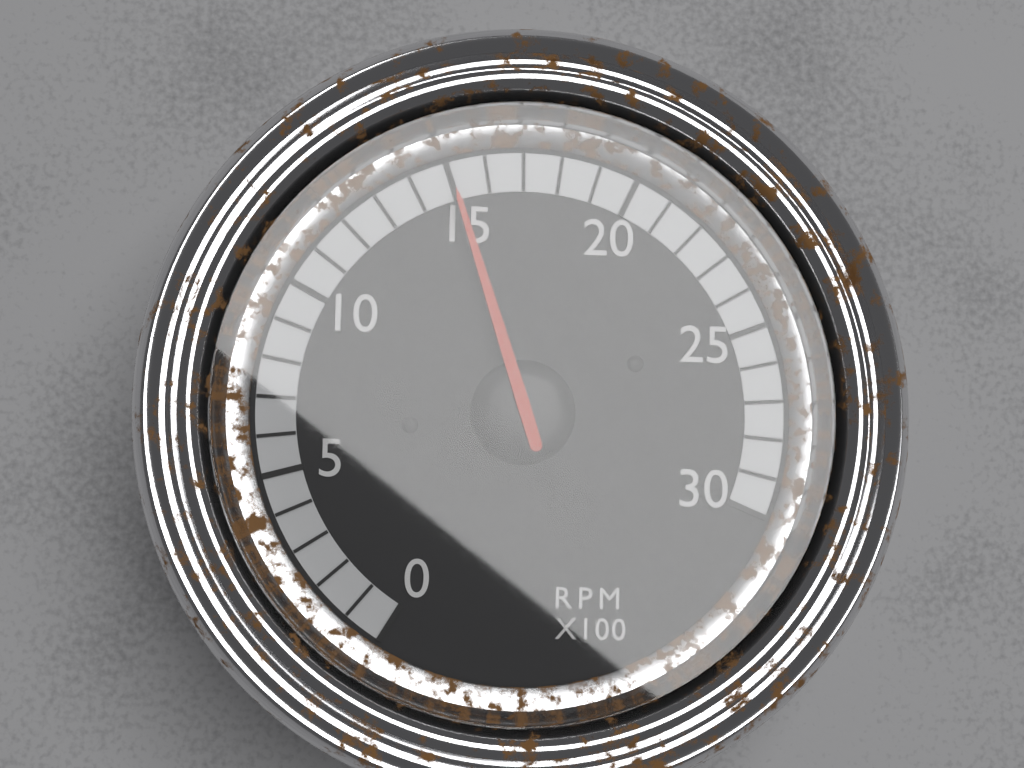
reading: 15 RPM x100
